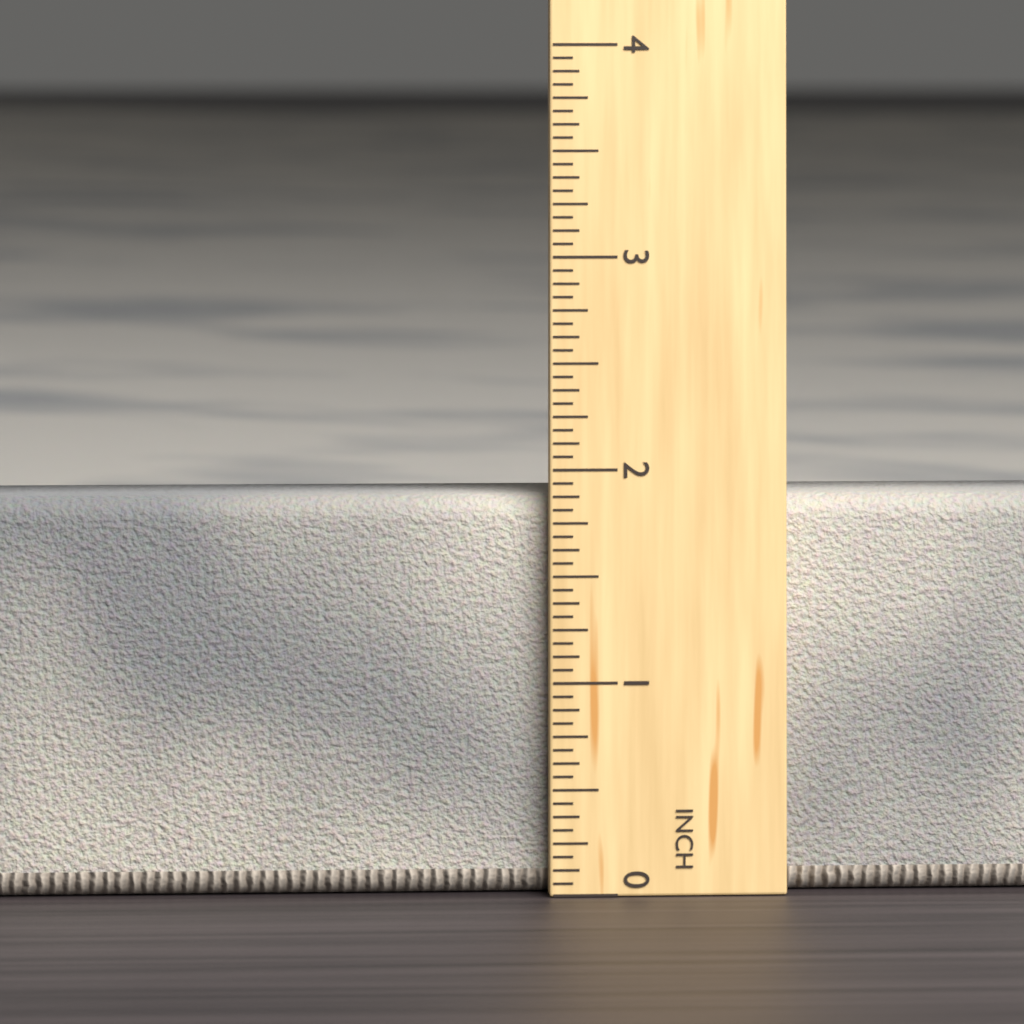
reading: 1.8750 in
